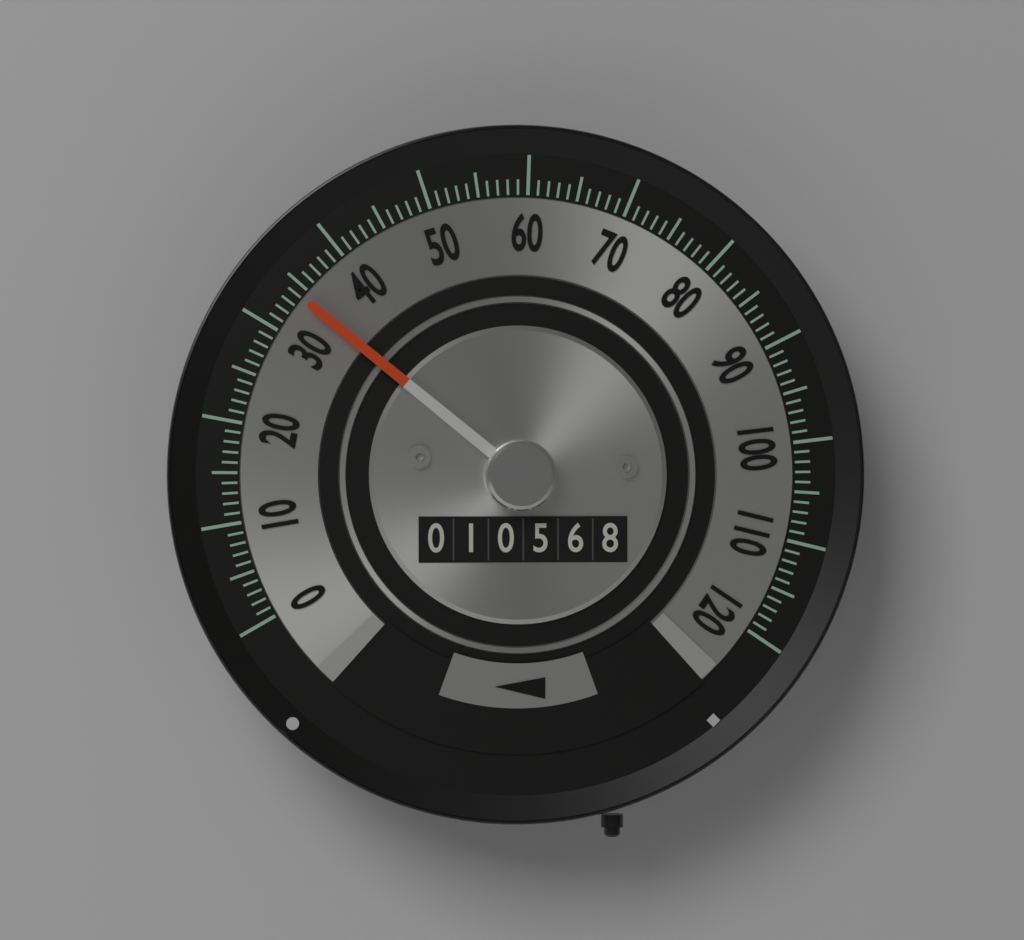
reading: 34 (no unit)
